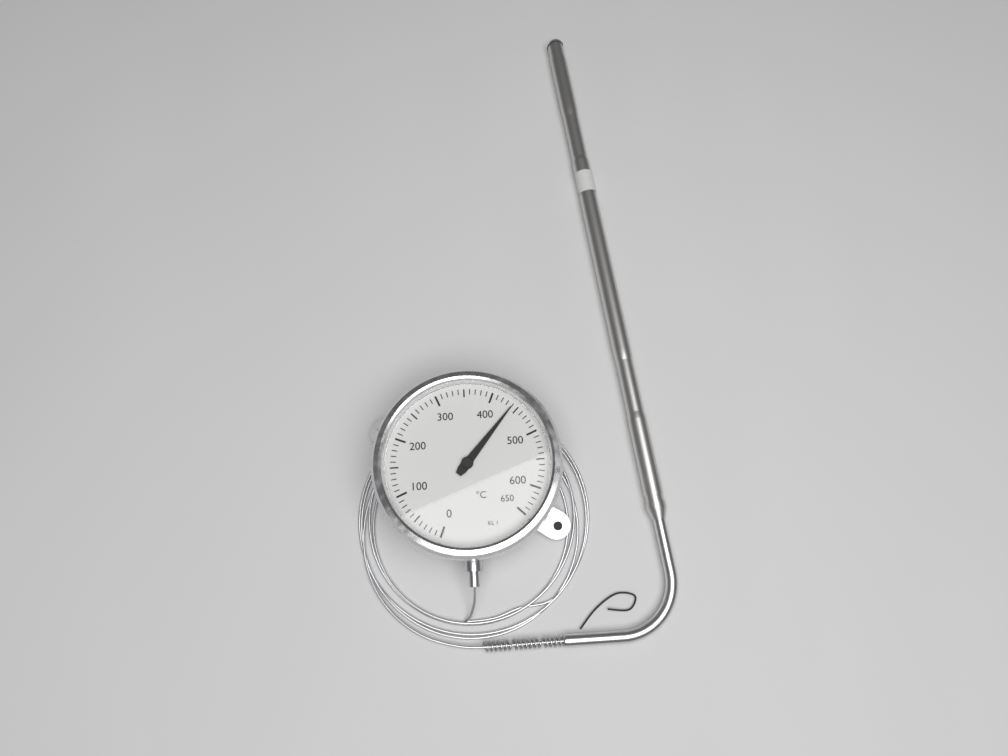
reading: 440 °C
